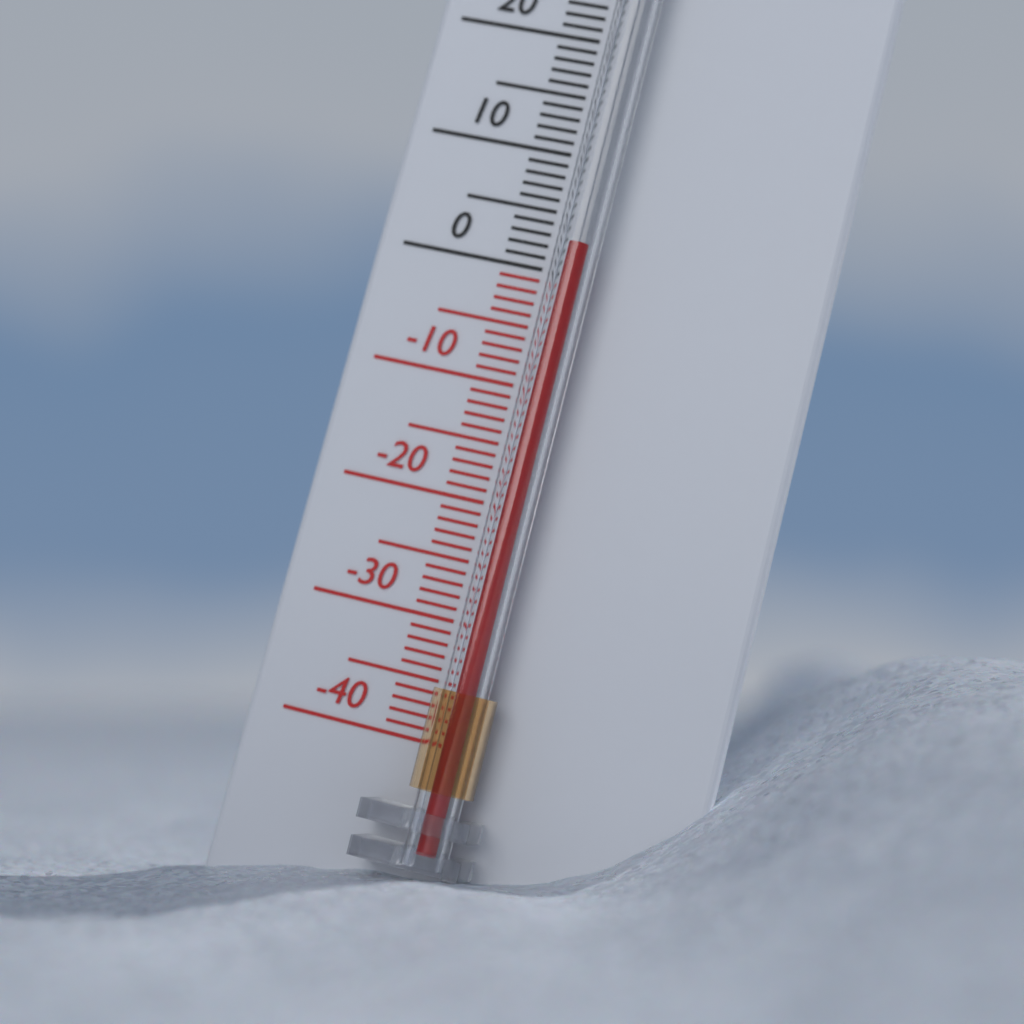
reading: 2 °C
